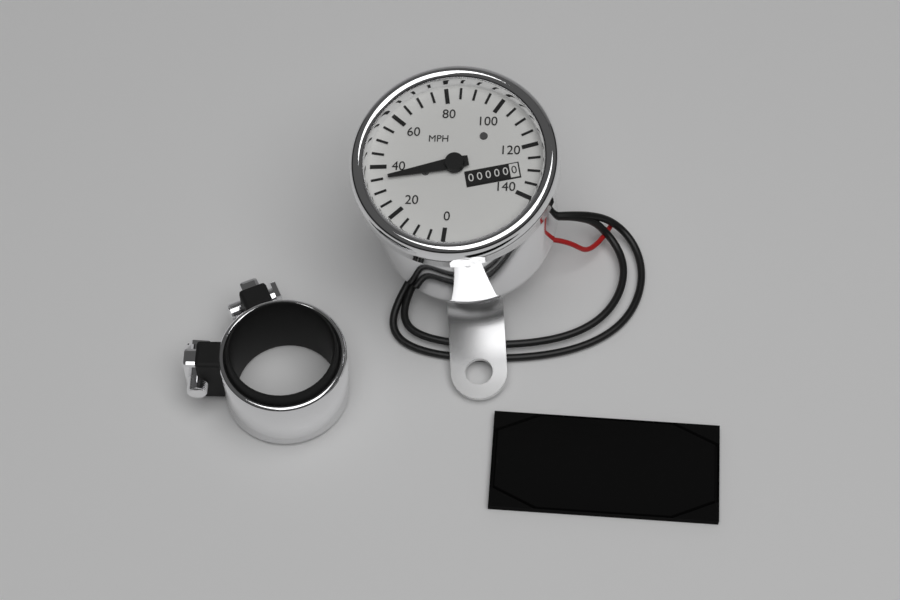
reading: 35 MPH
